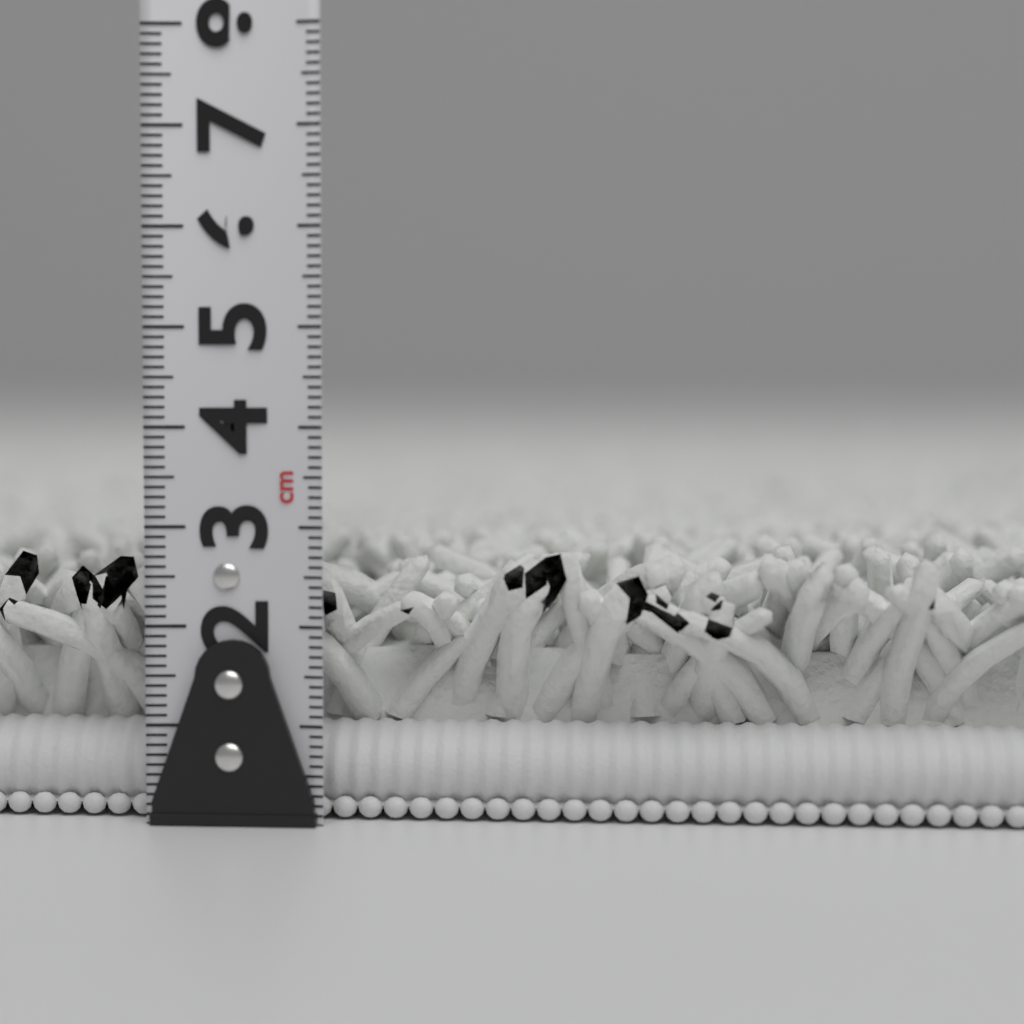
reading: 2.8 cm
